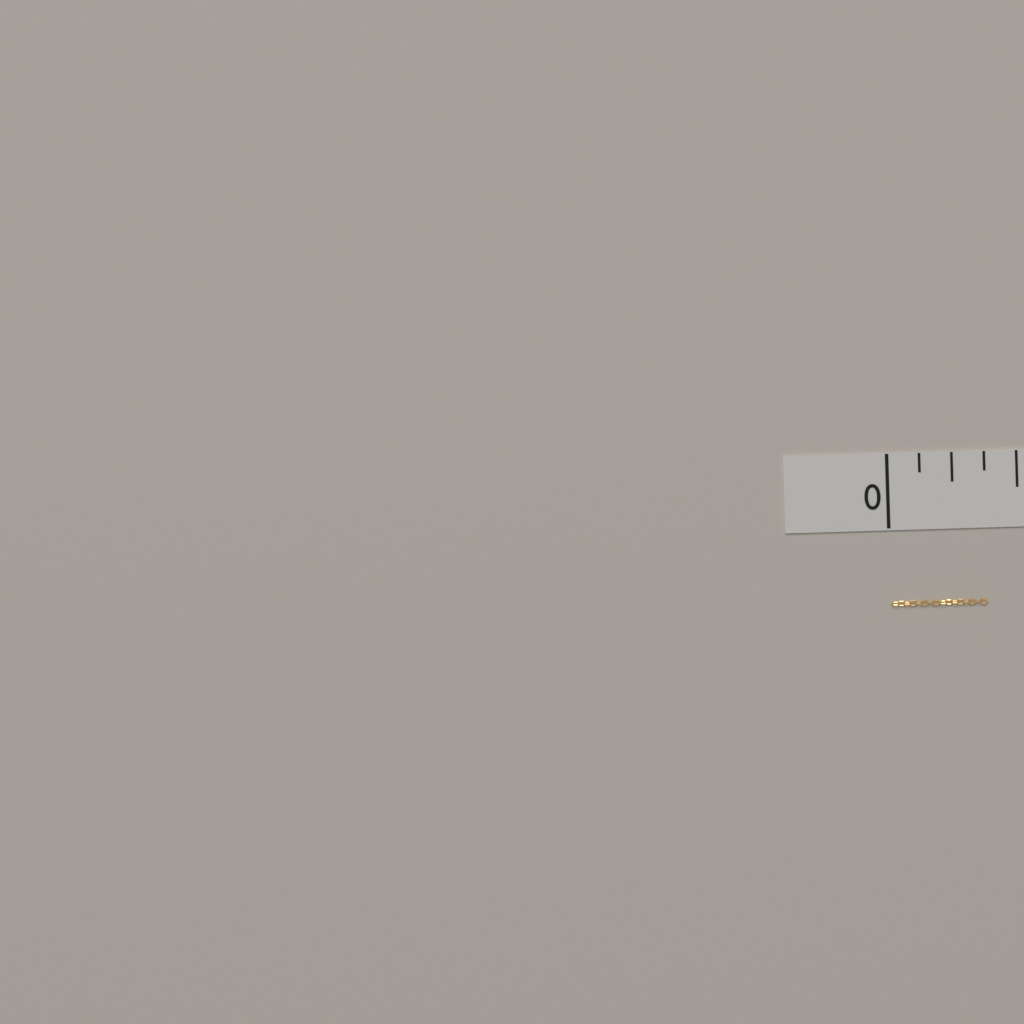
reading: 0.375 in
